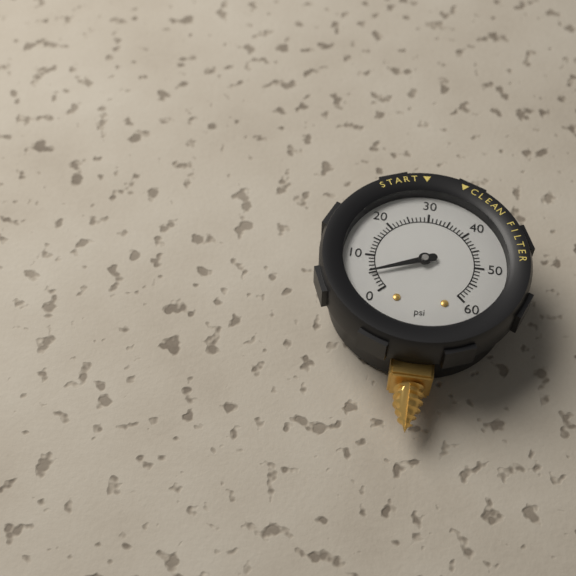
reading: 5 psi
